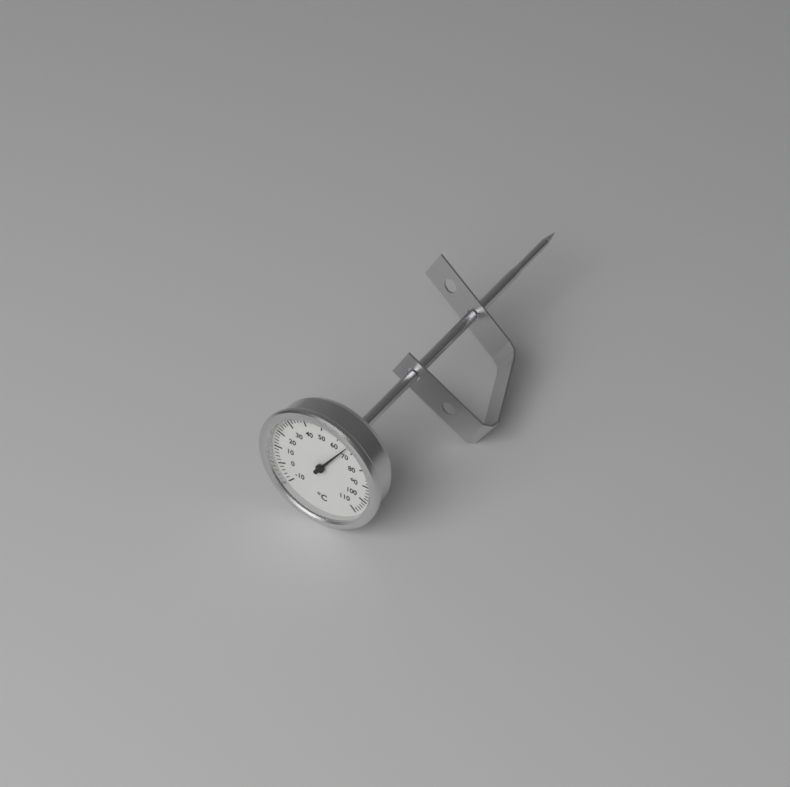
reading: 66 °C
